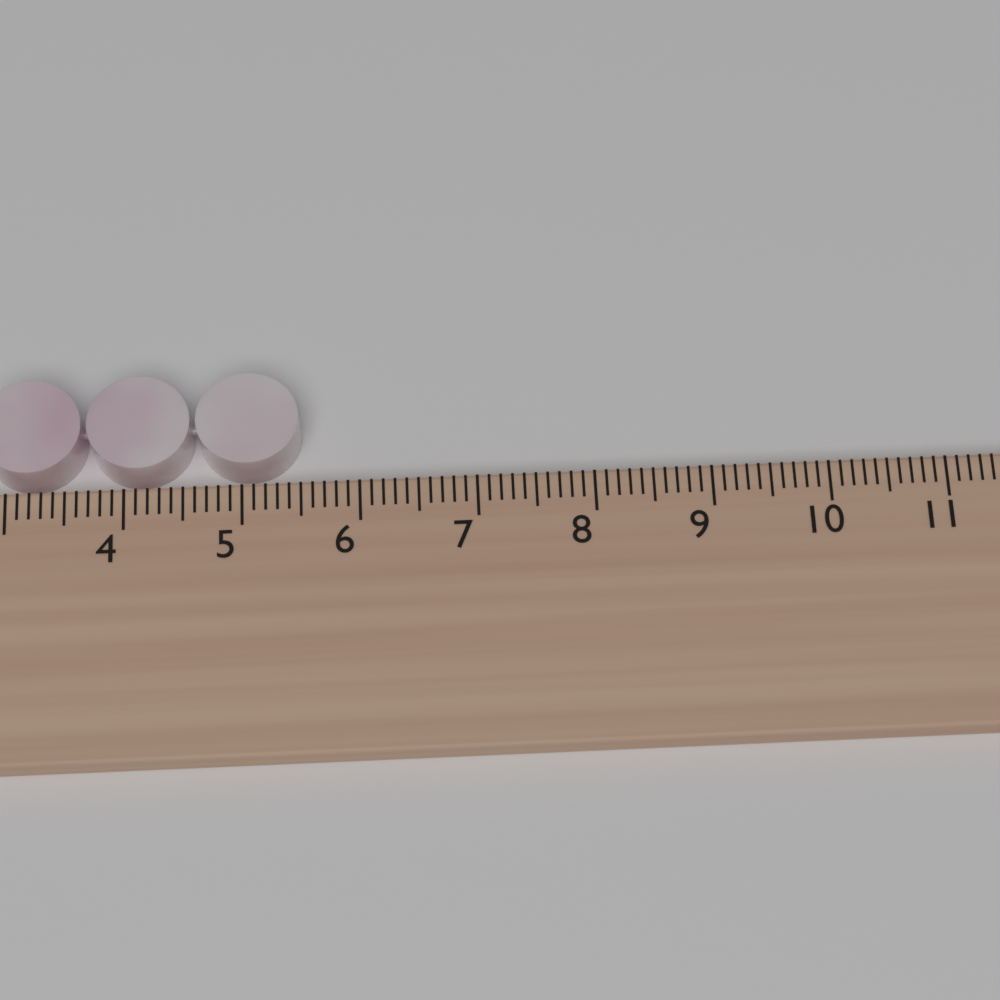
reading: 5.5 cm
